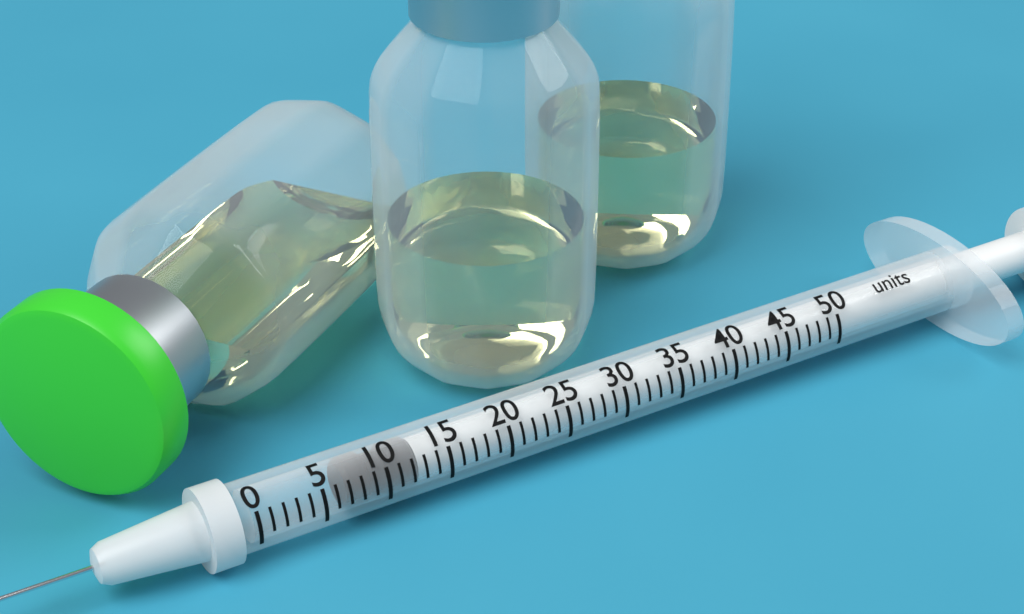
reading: 7 units
